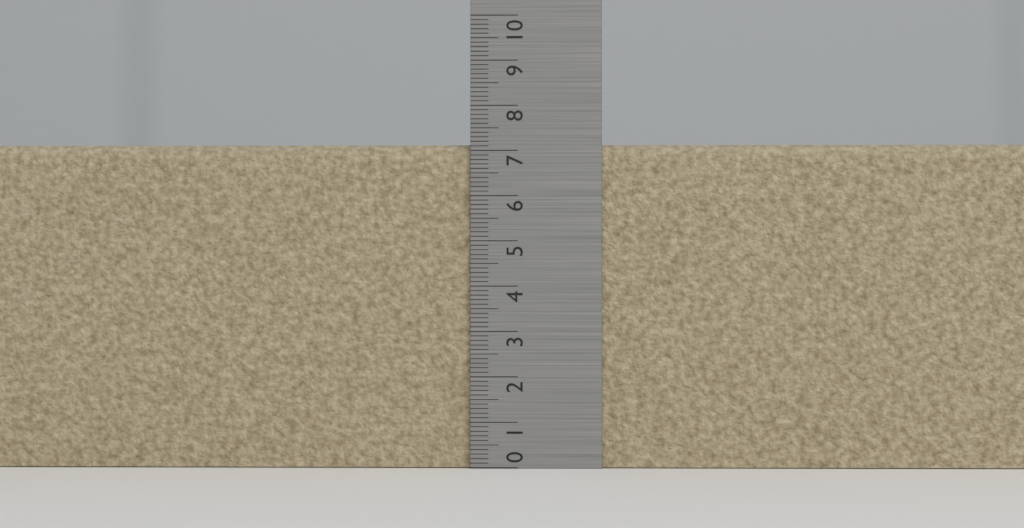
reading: 7.2 (no unit)
